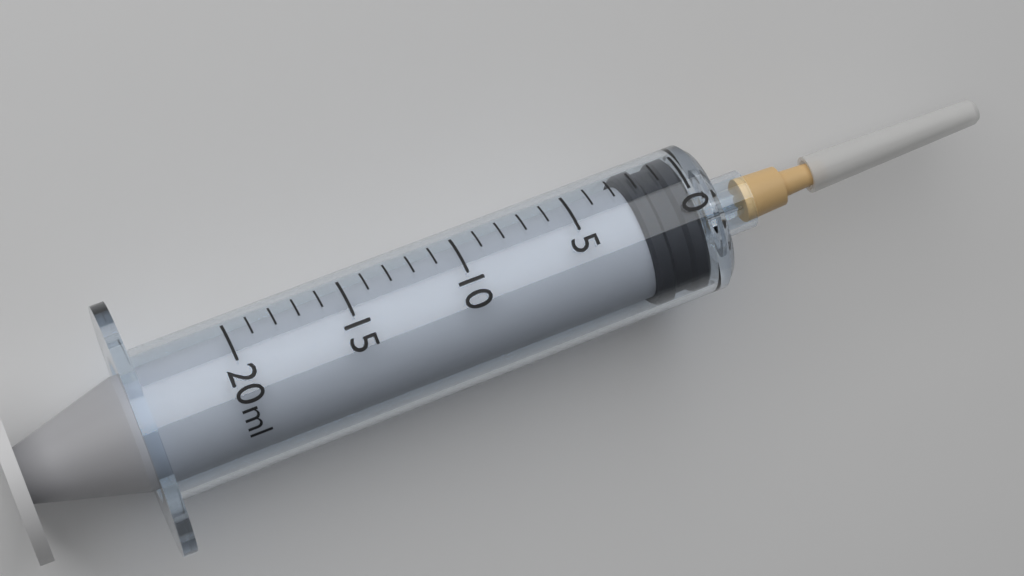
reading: 0 ml
